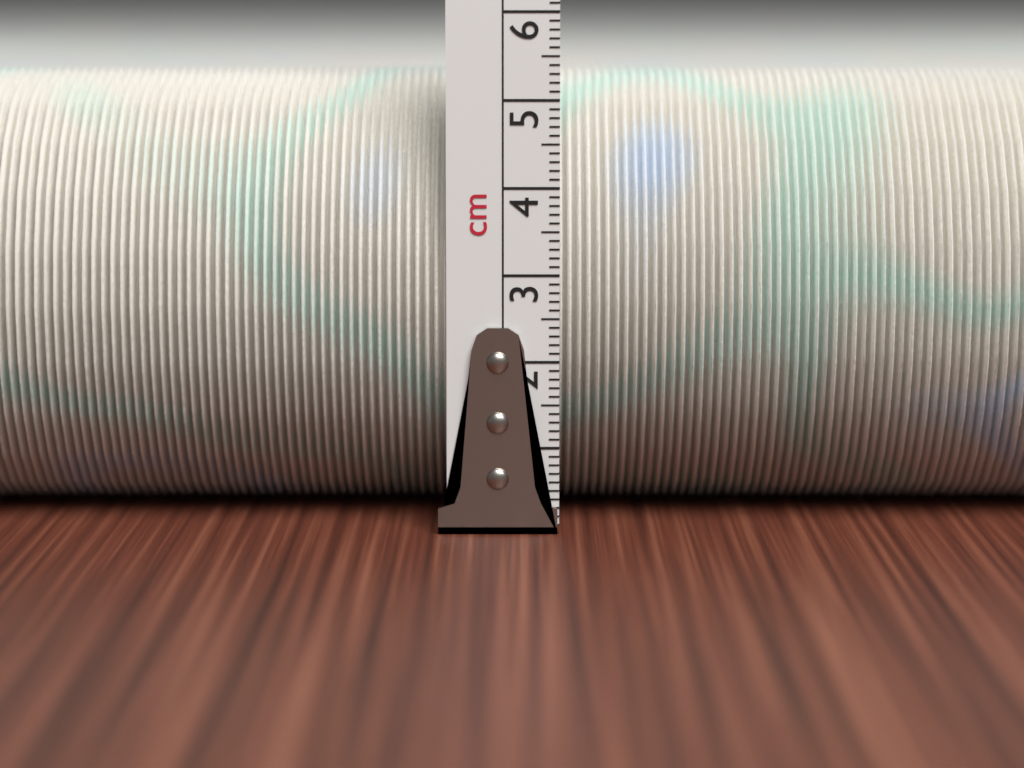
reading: 5.3 cm
